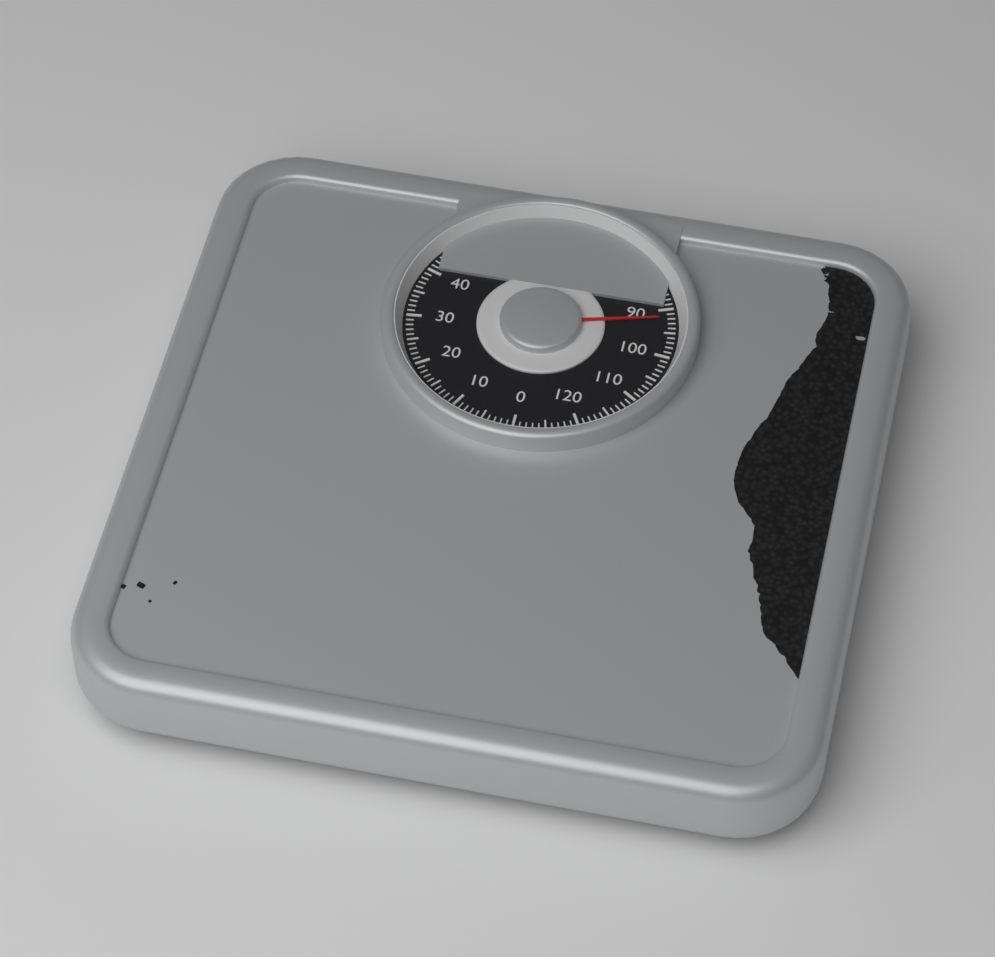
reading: 92 kg
